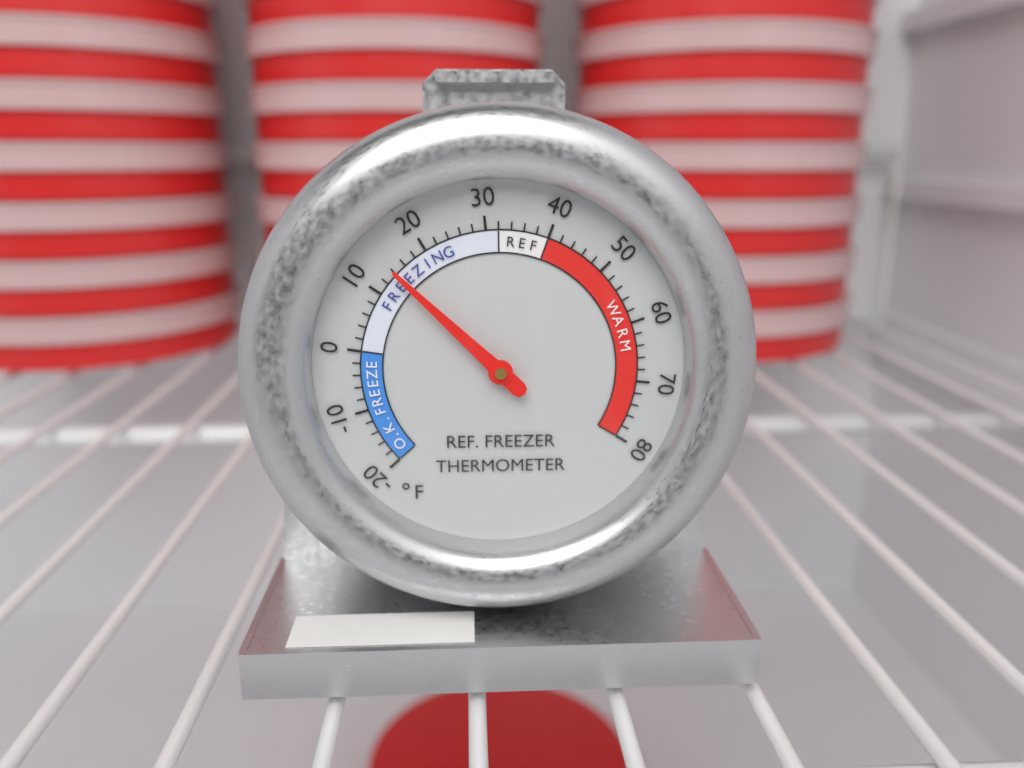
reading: 14 °F
